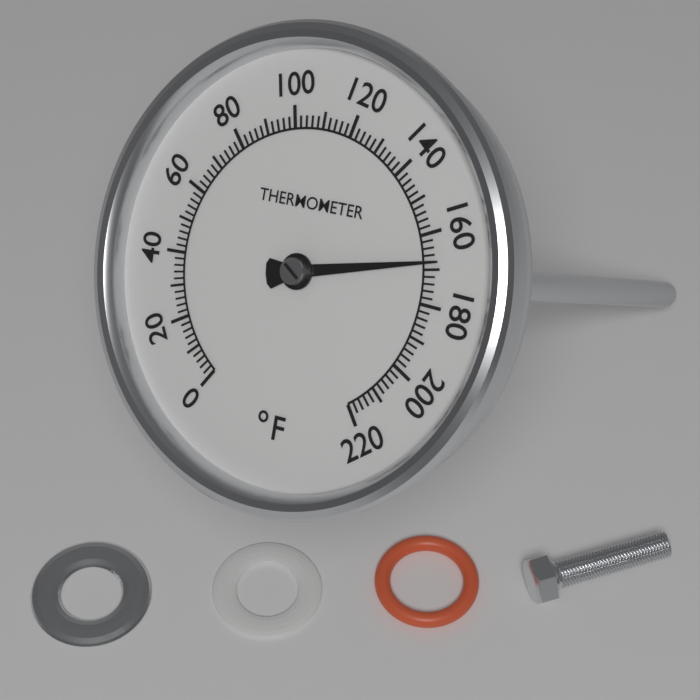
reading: 168 °F
